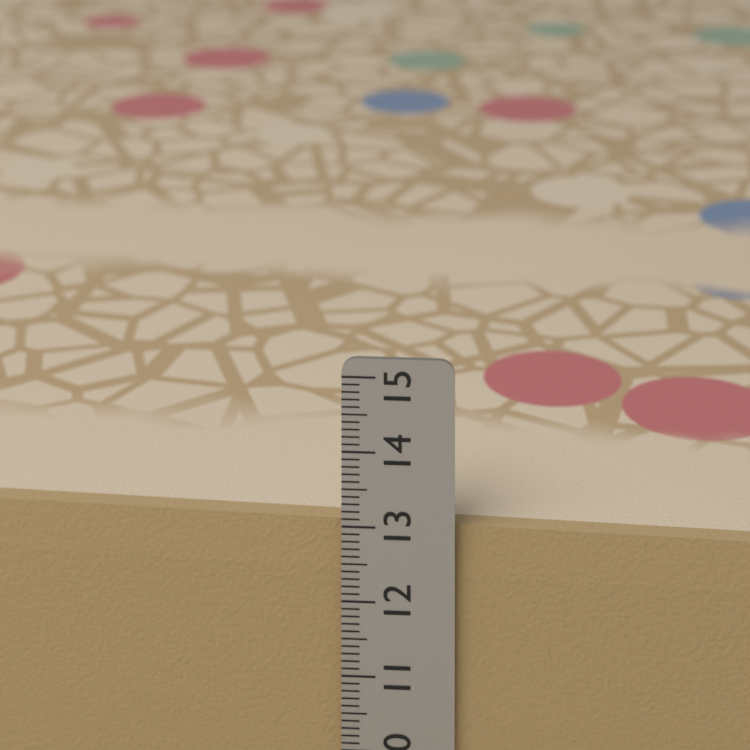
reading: 13.0 cm
